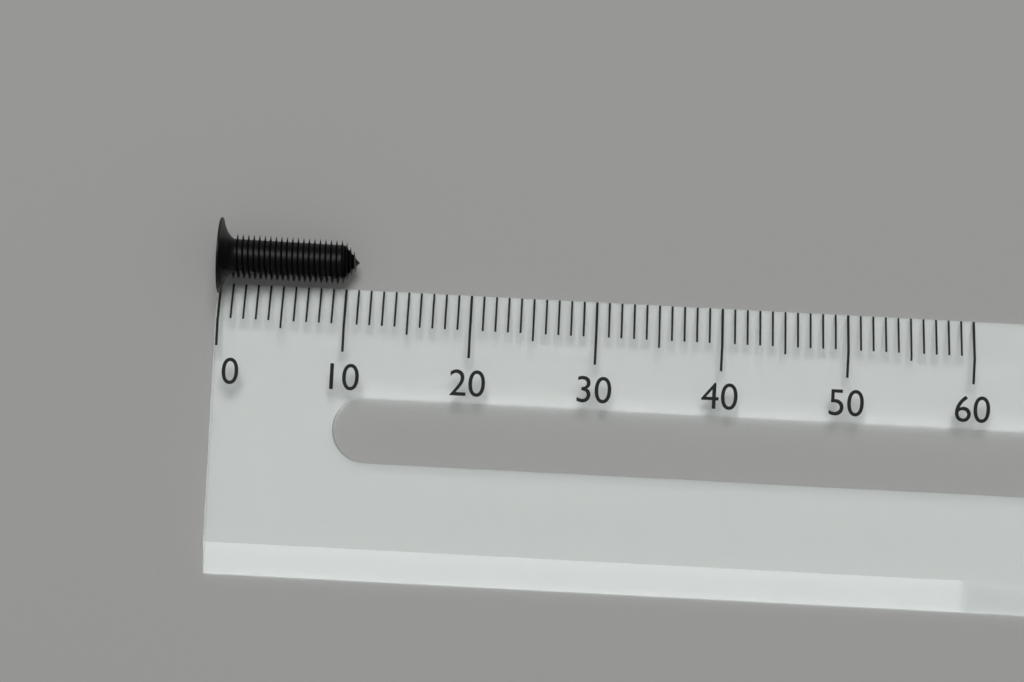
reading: 11 (no unit)
